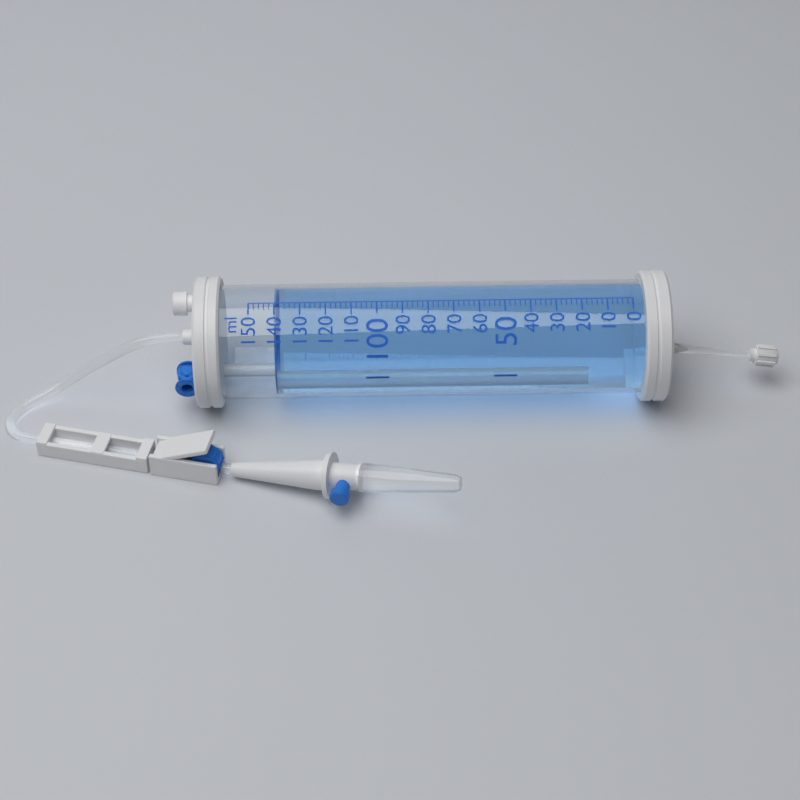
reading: 140 ml
